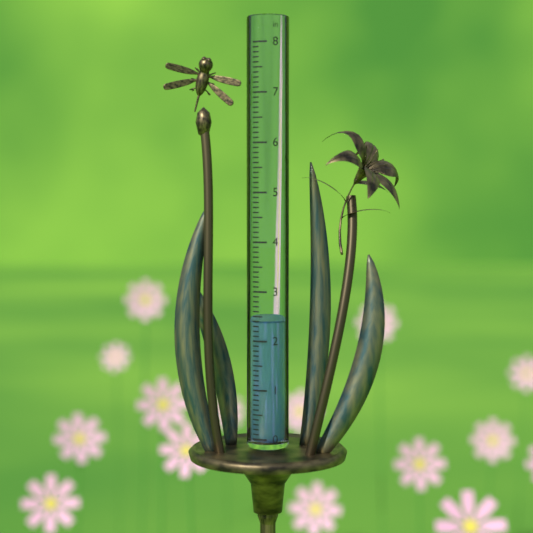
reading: 2.4 in
